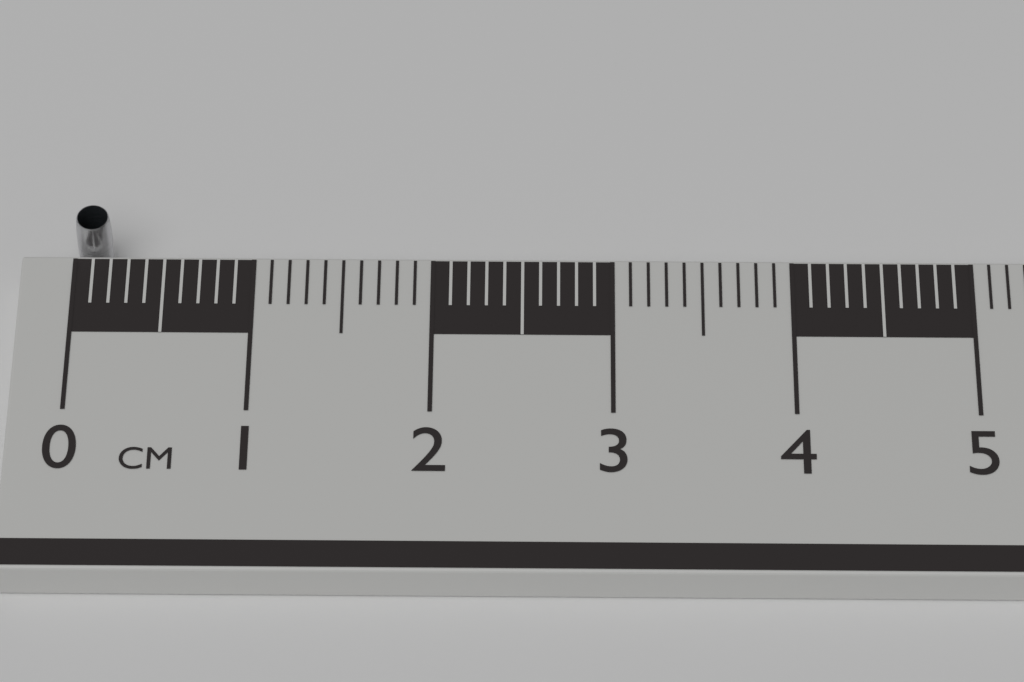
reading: 0.2 cm
